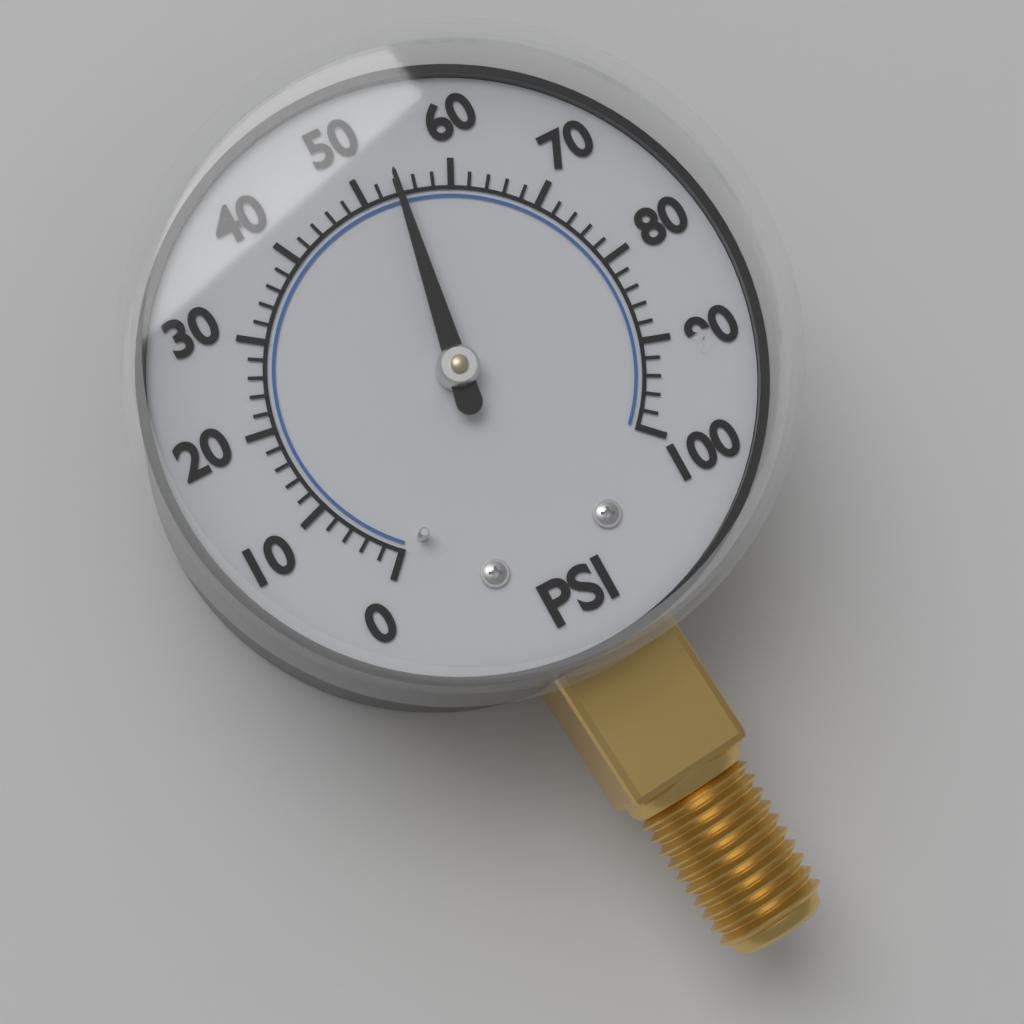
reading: 54 psi
